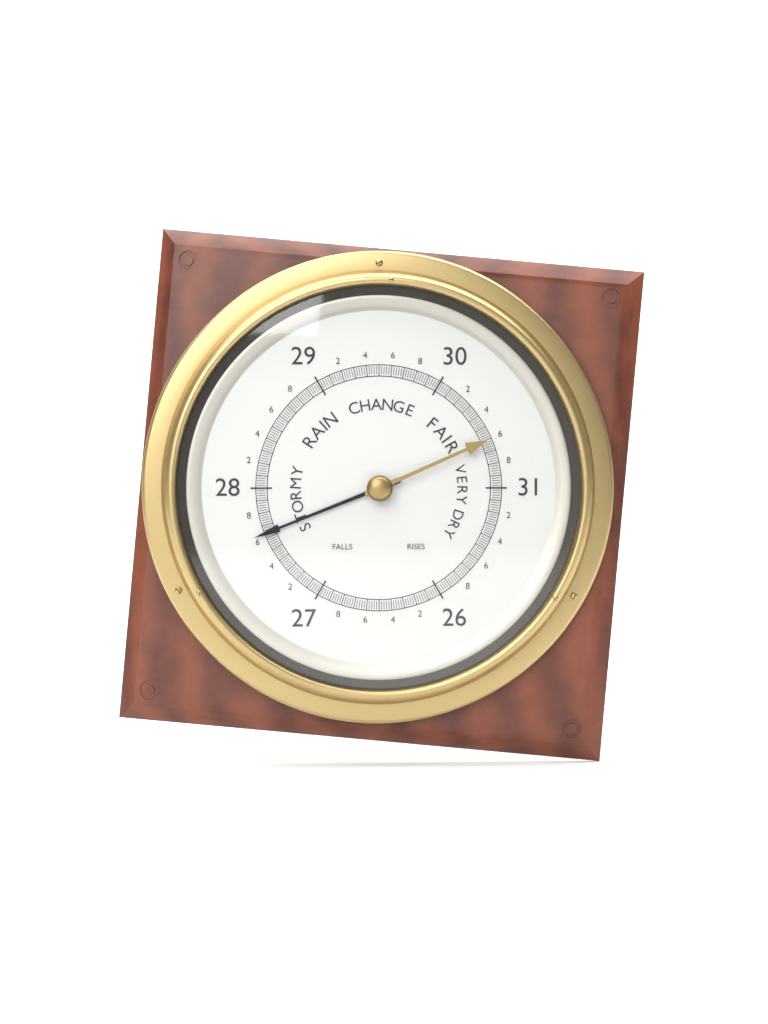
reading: 27.64 (no unit)
